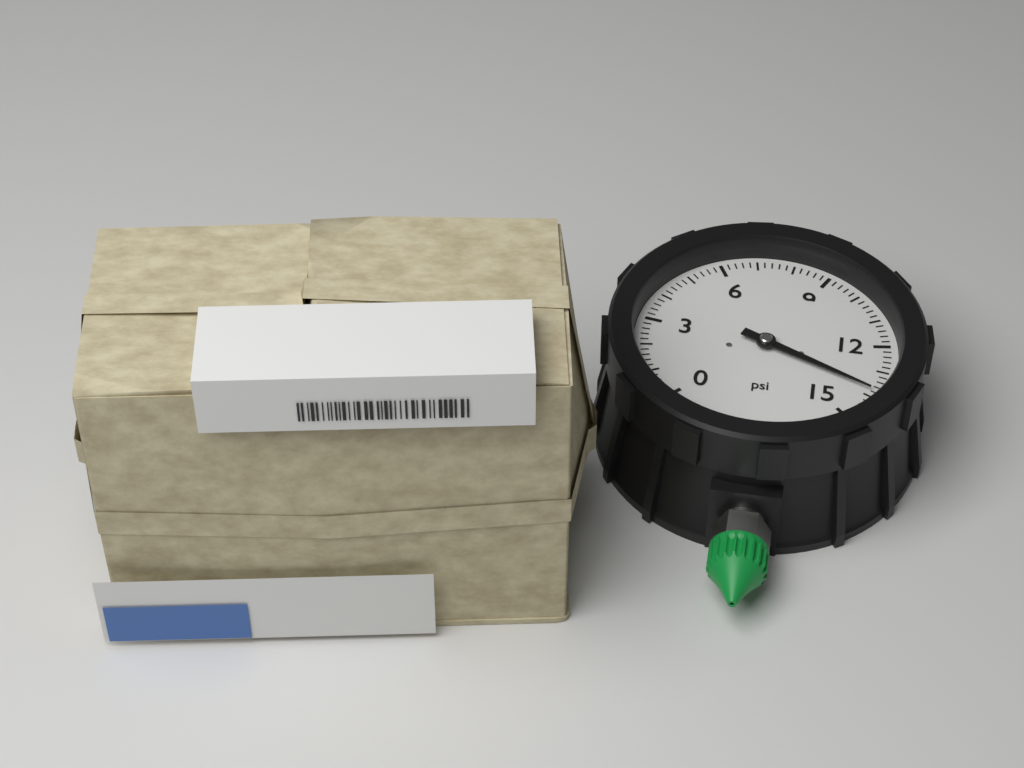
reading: 13.8 psi
